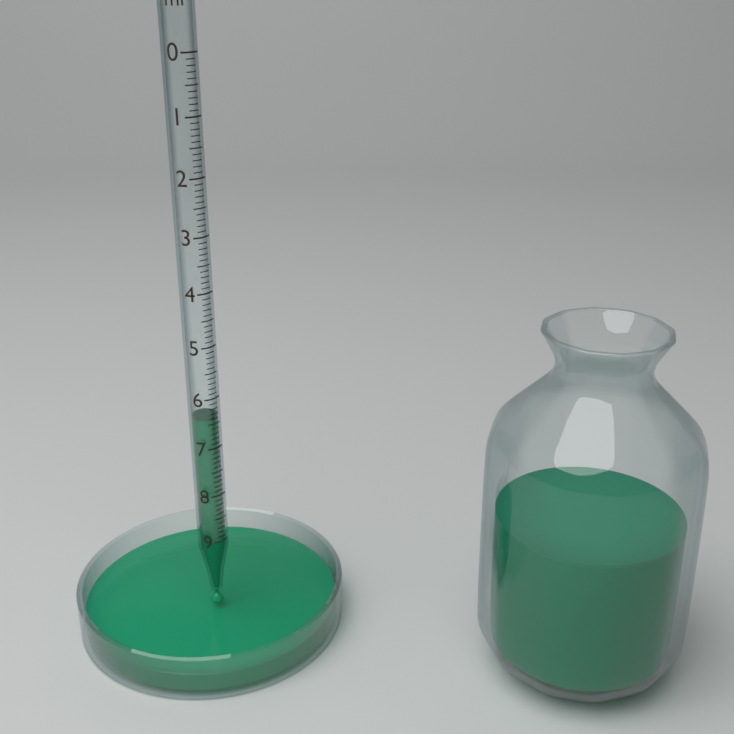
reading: 6.4 ml
